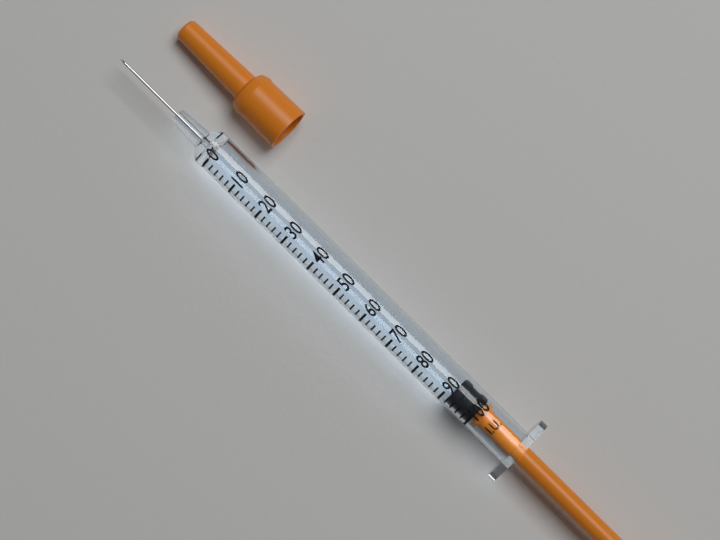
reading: 92 I.U.
